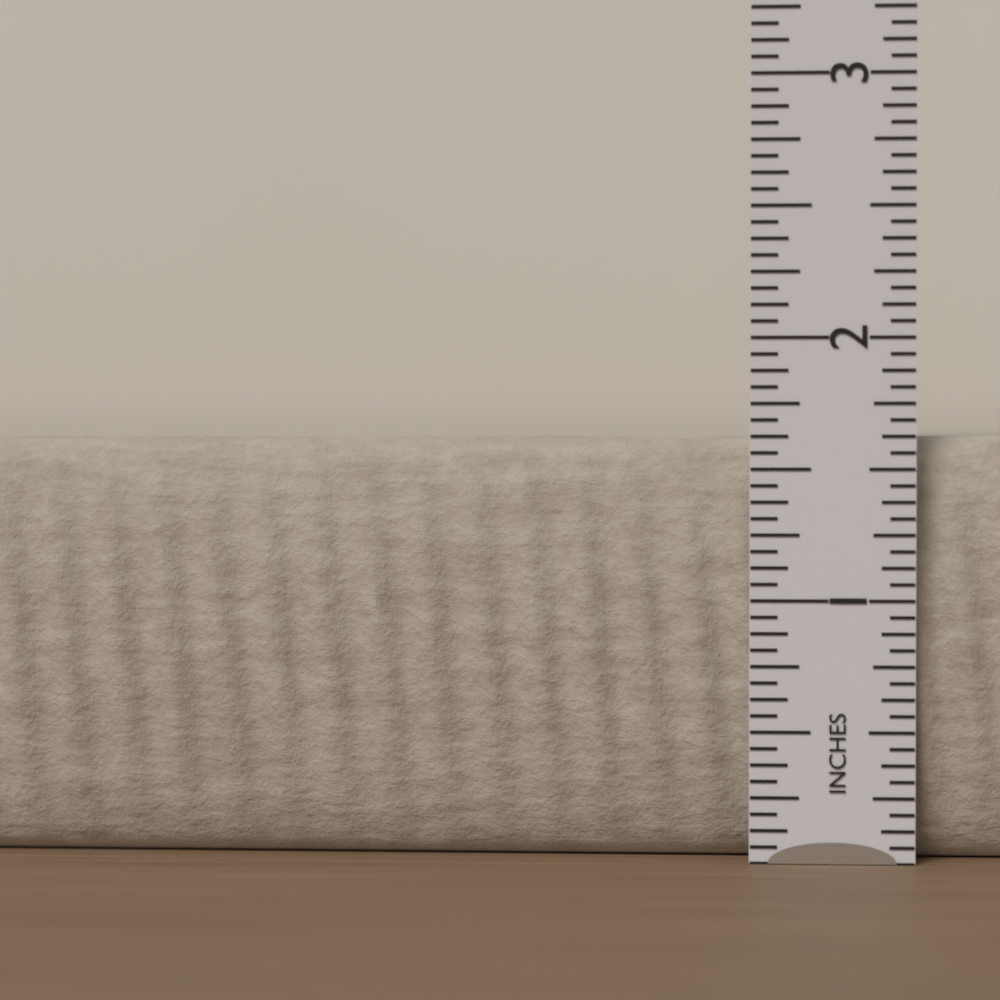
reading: 1.6250 in
